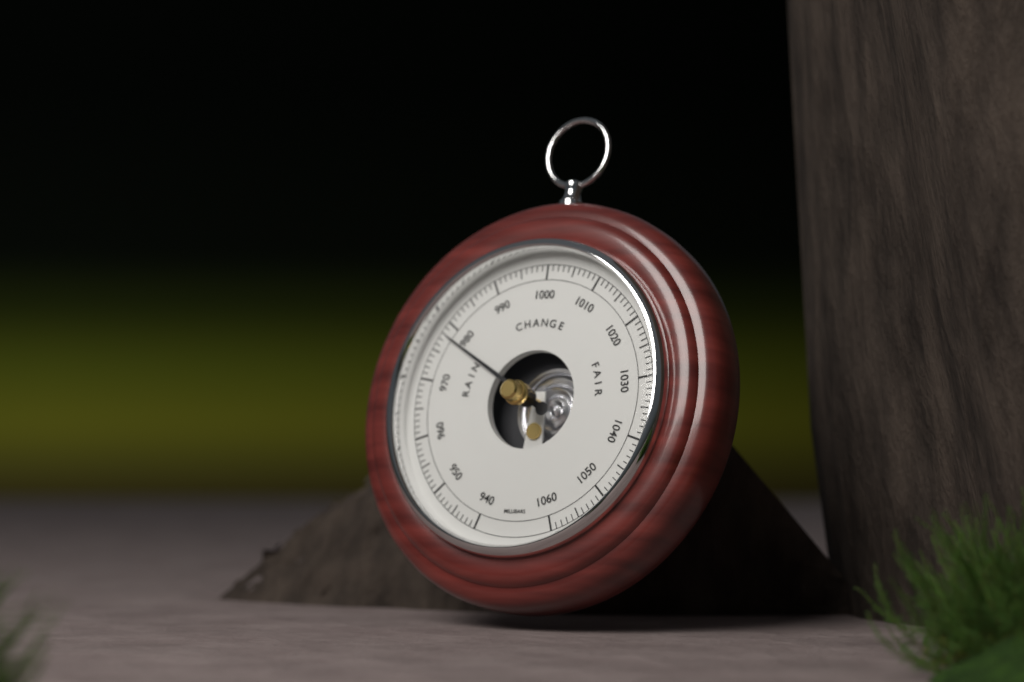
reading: 978 mbar
